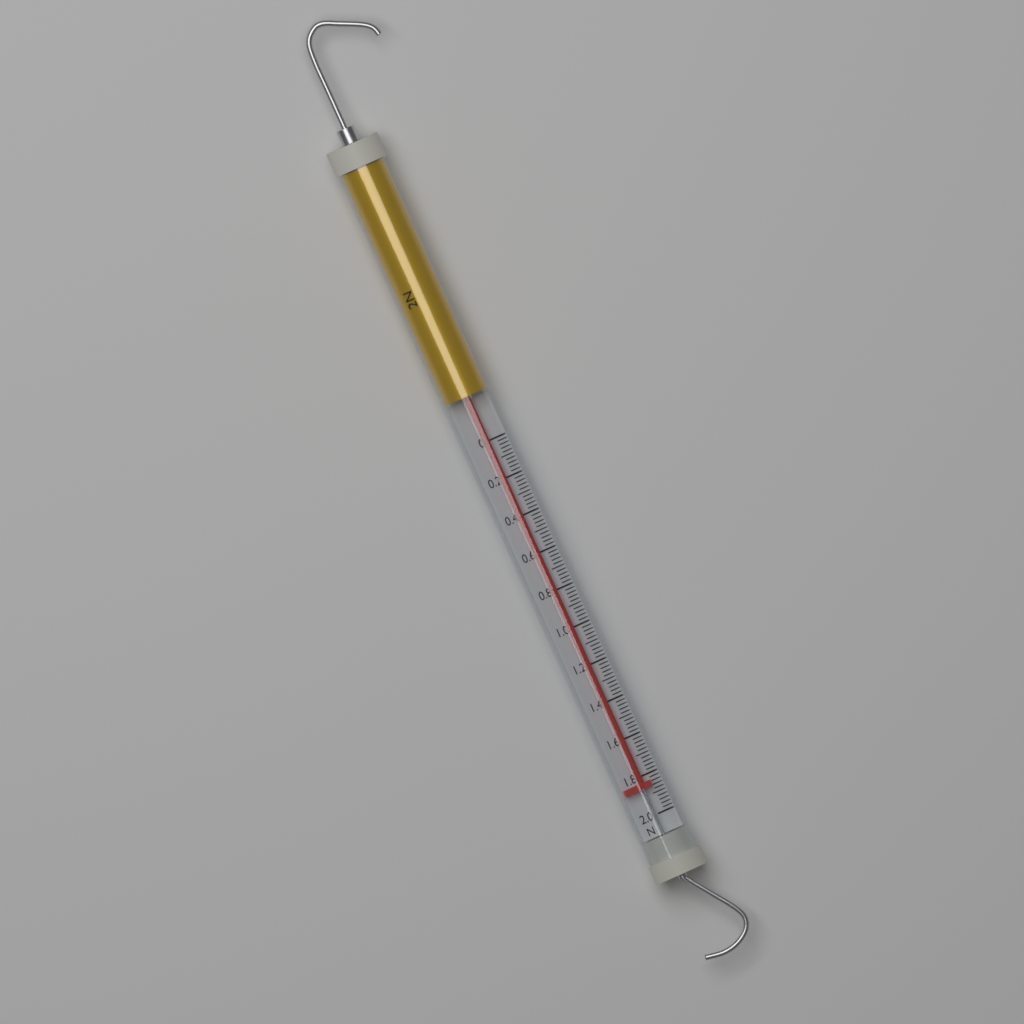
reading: 1.86 N
